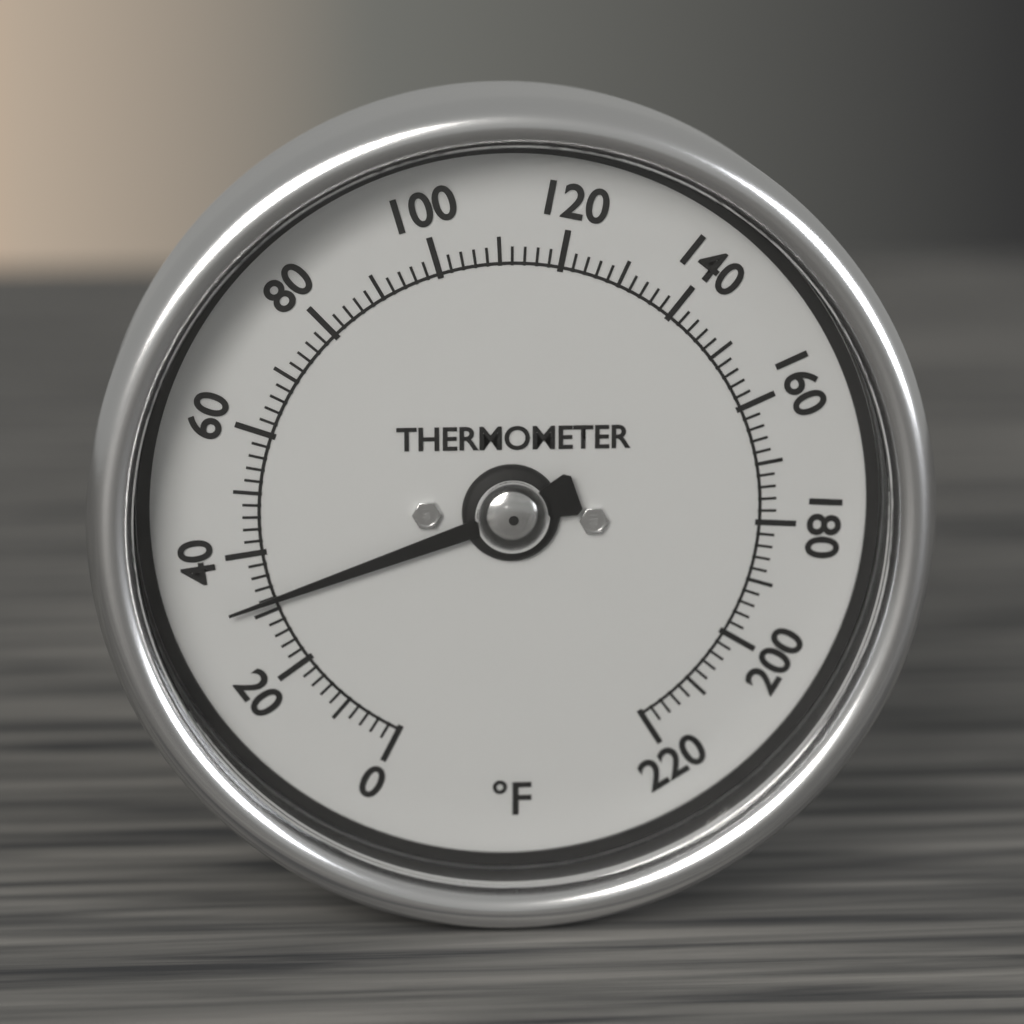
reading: 32 °F
